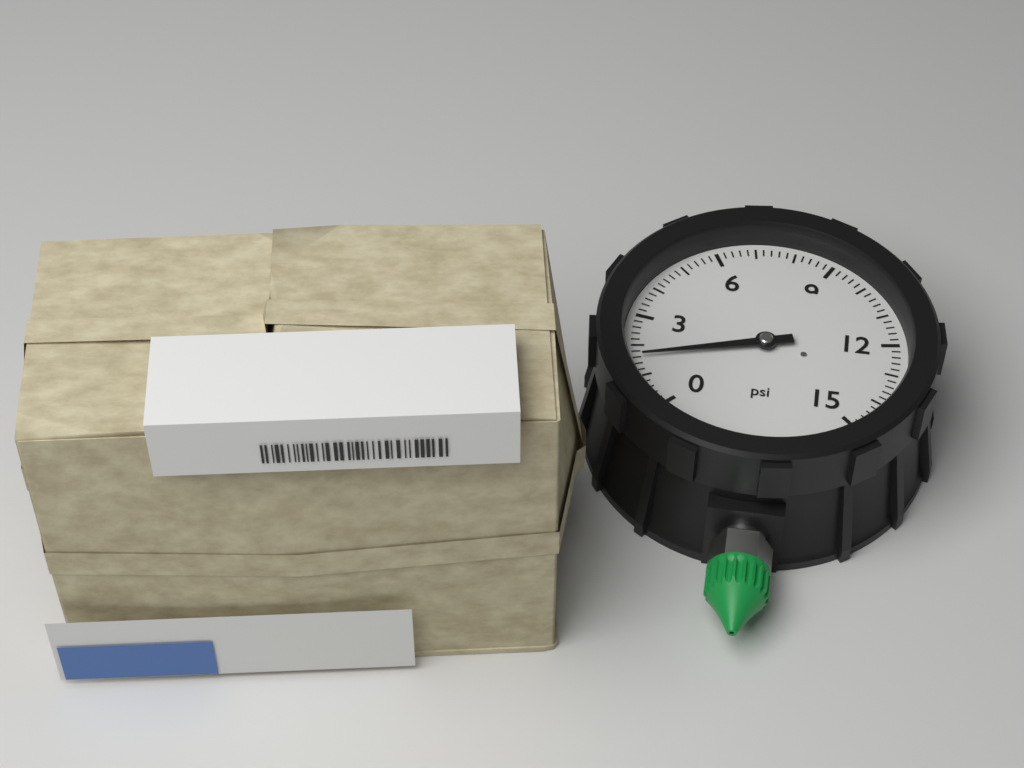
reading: 1.6 psi
